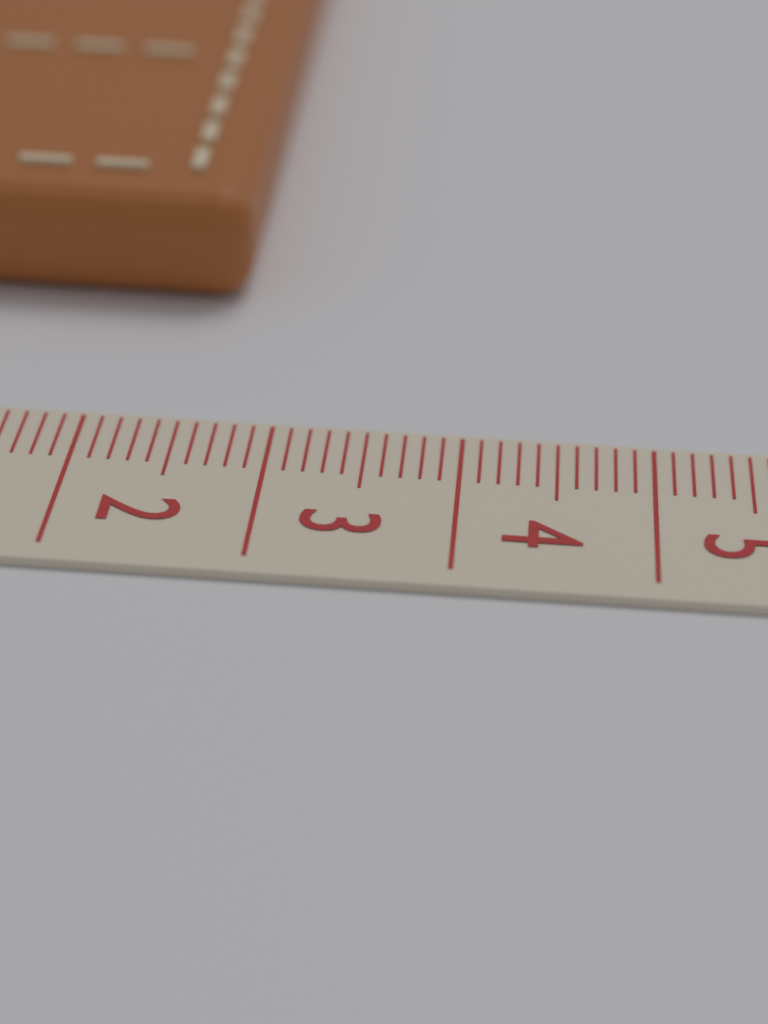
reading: 2.7 cm
